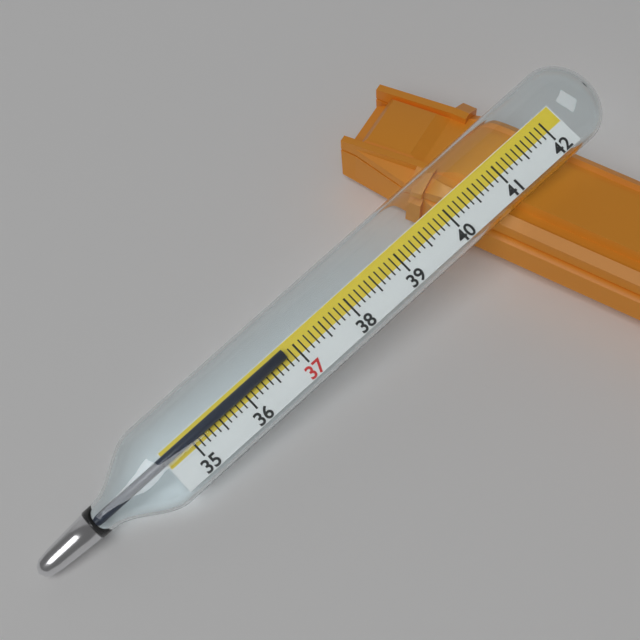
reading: 36.8 (no unit)
